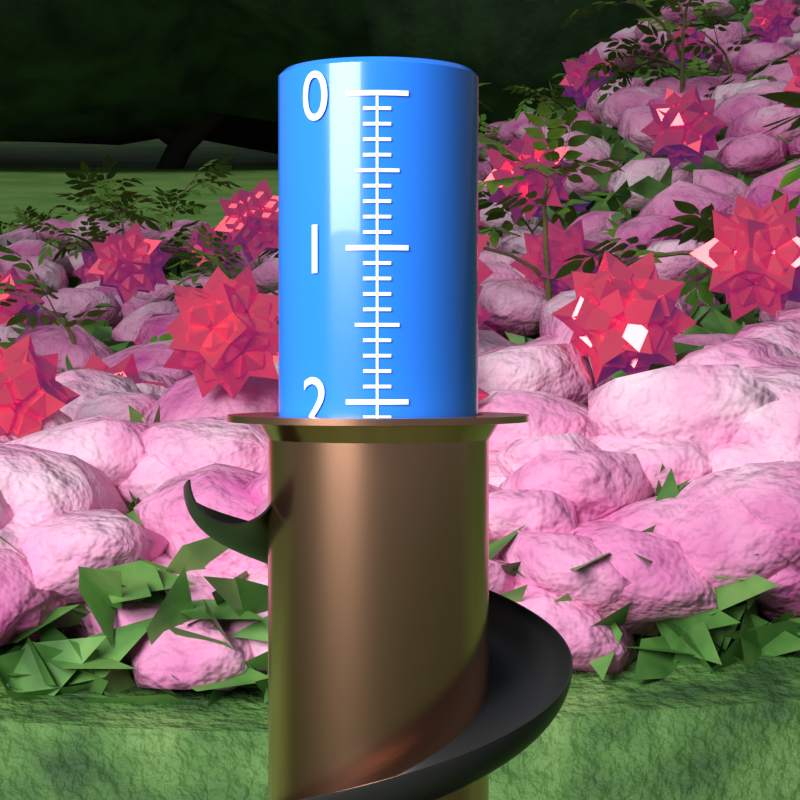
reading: 2.1 (no unit)
